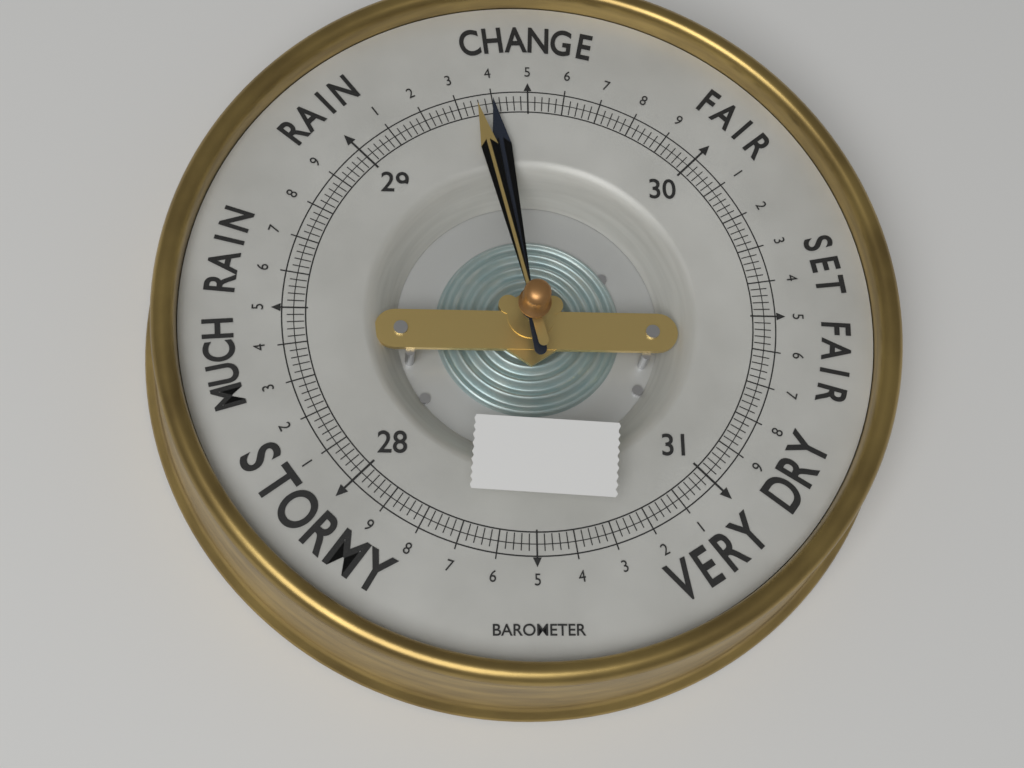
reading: 29.40 (no unit)
